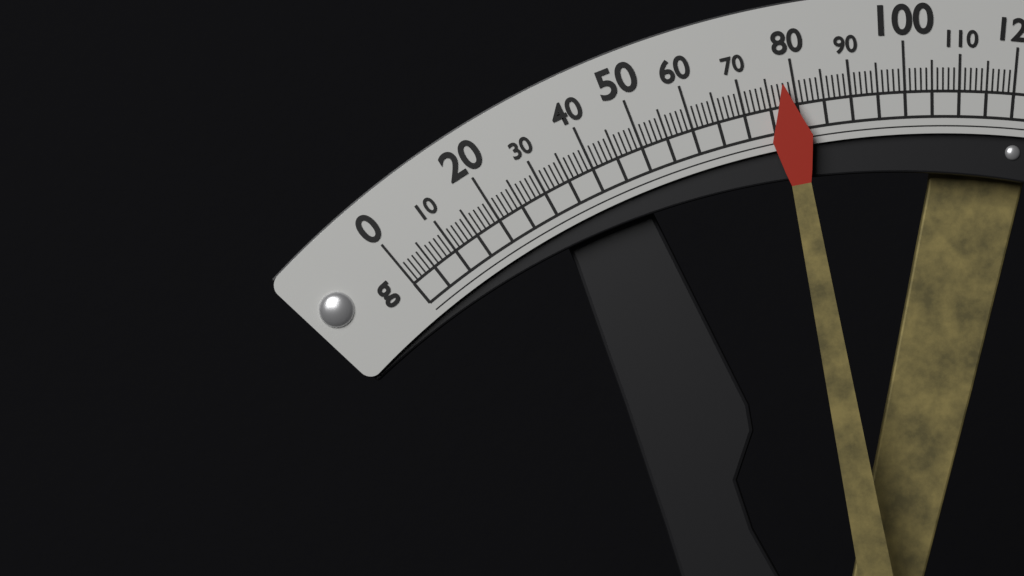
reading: 78 g
